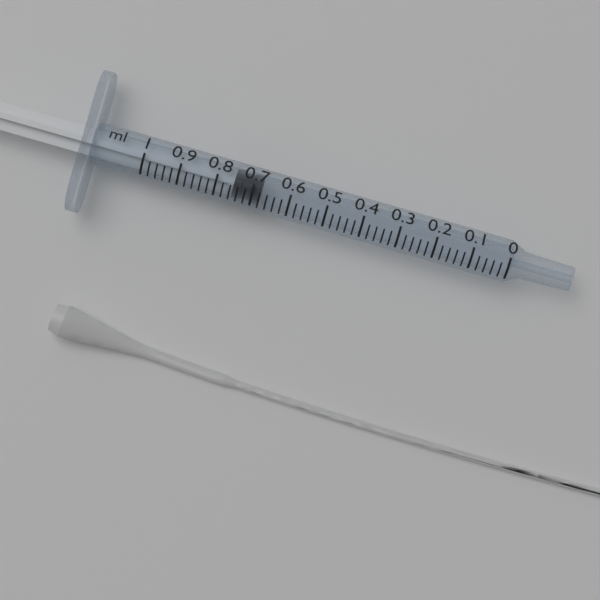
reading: 0.68 ml
